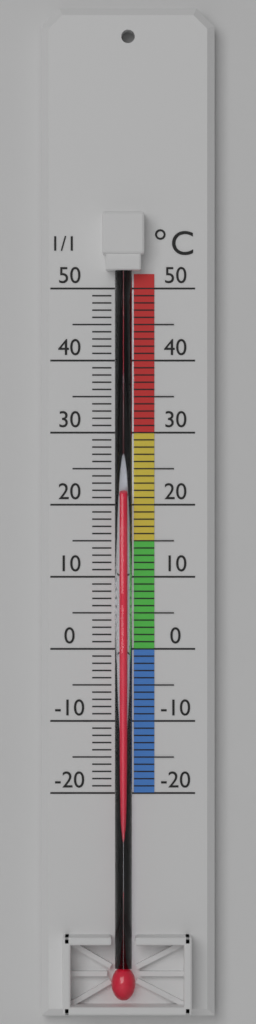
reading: 21.5 °C
